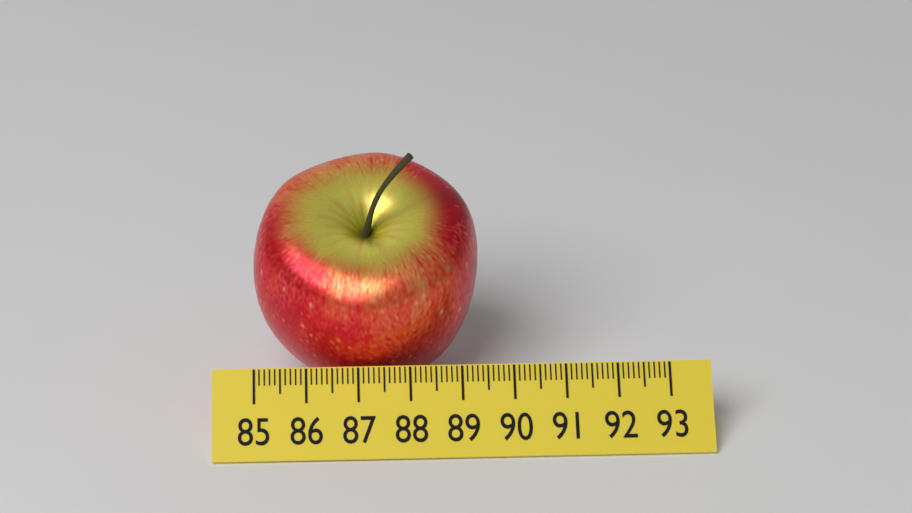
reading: 89.4 (no unit)
